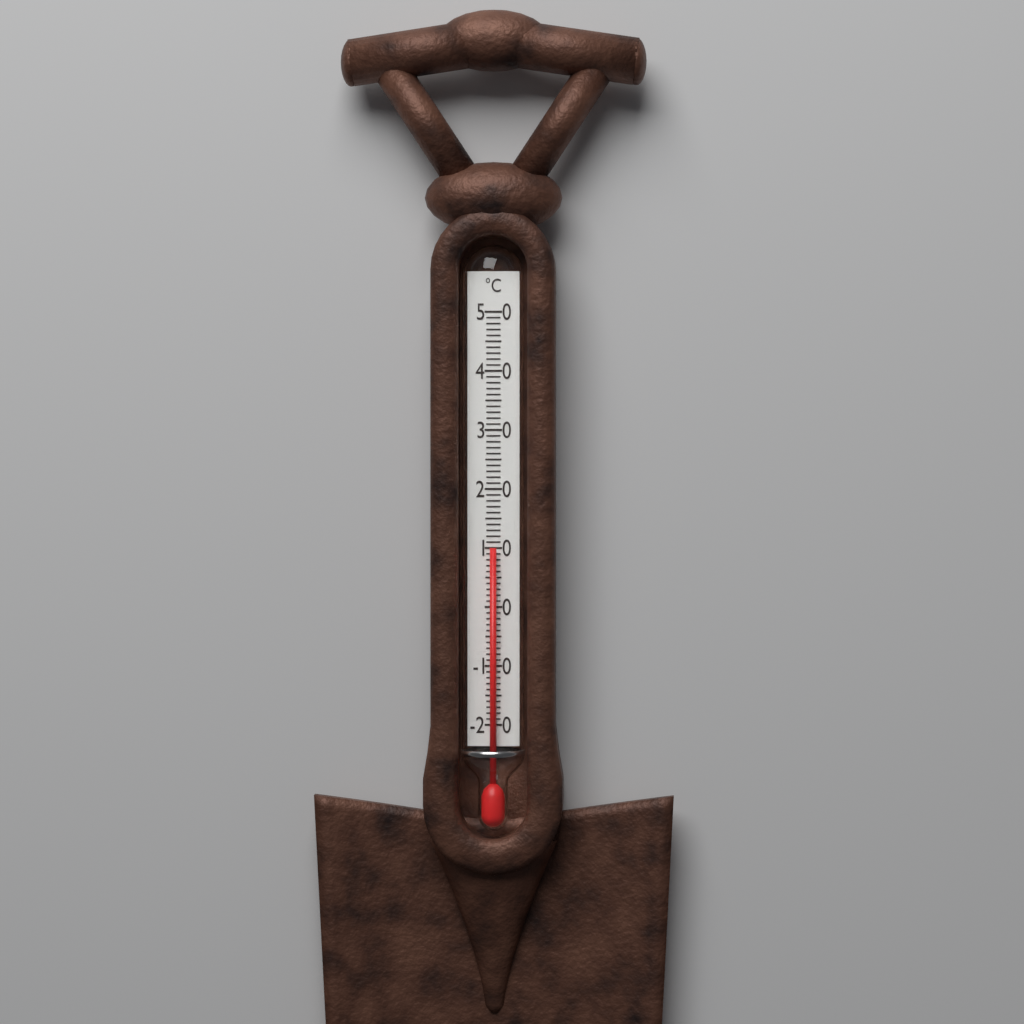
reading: 10 °C
